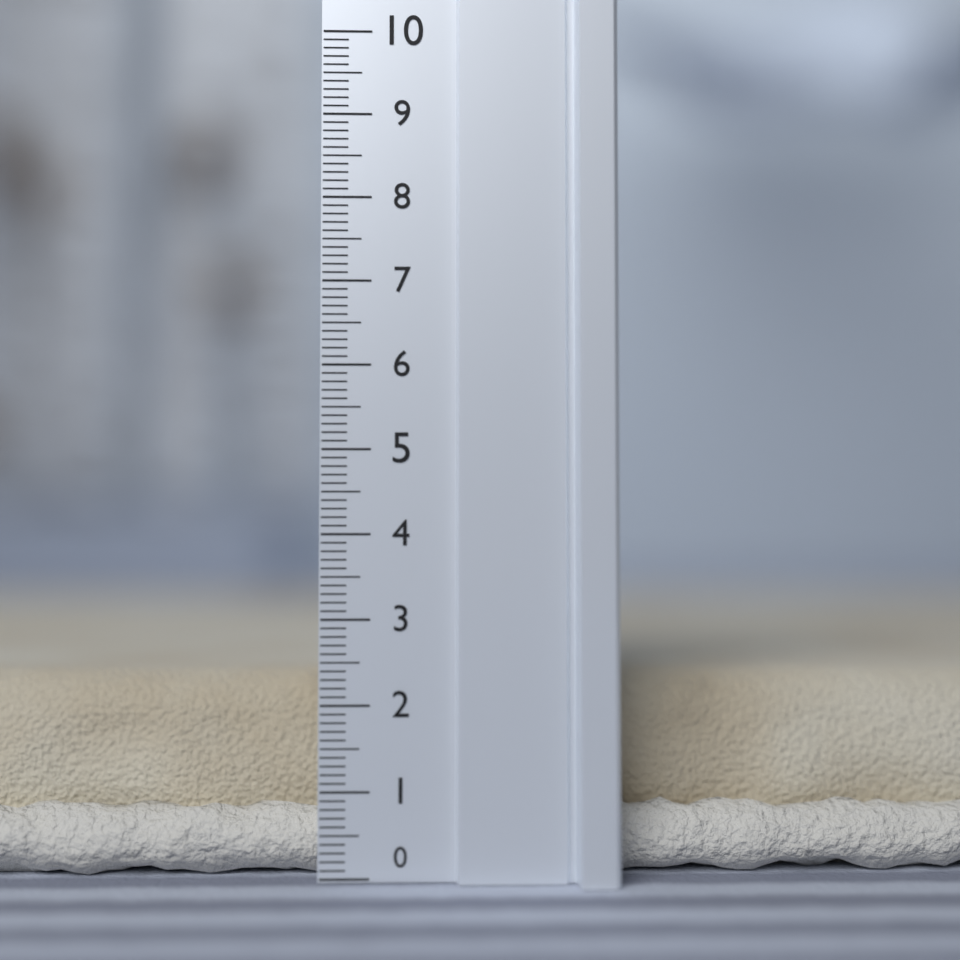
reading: 2.3 (no unit)
